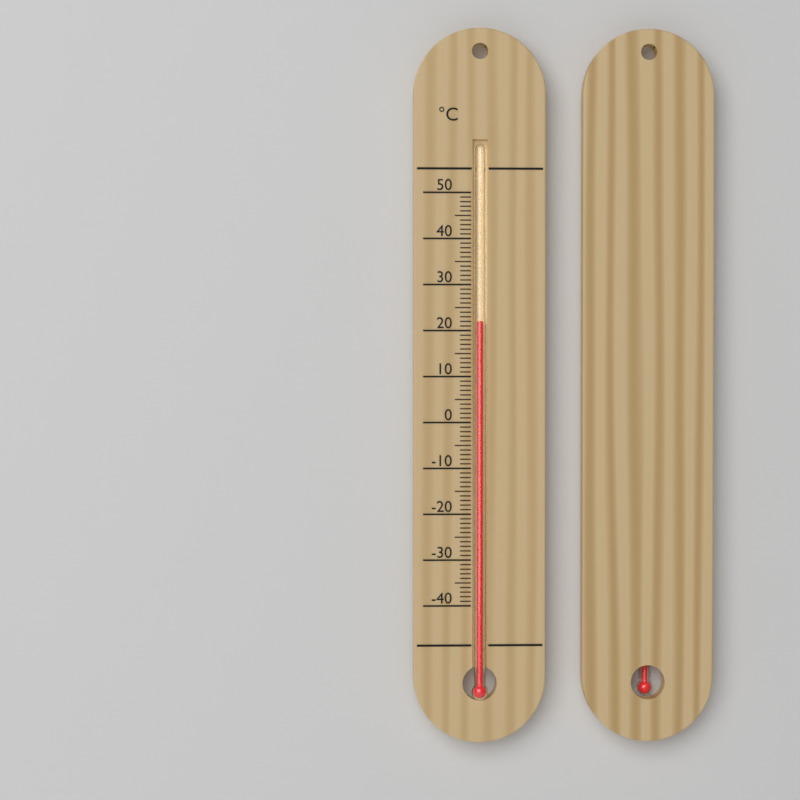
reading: 22 °C
